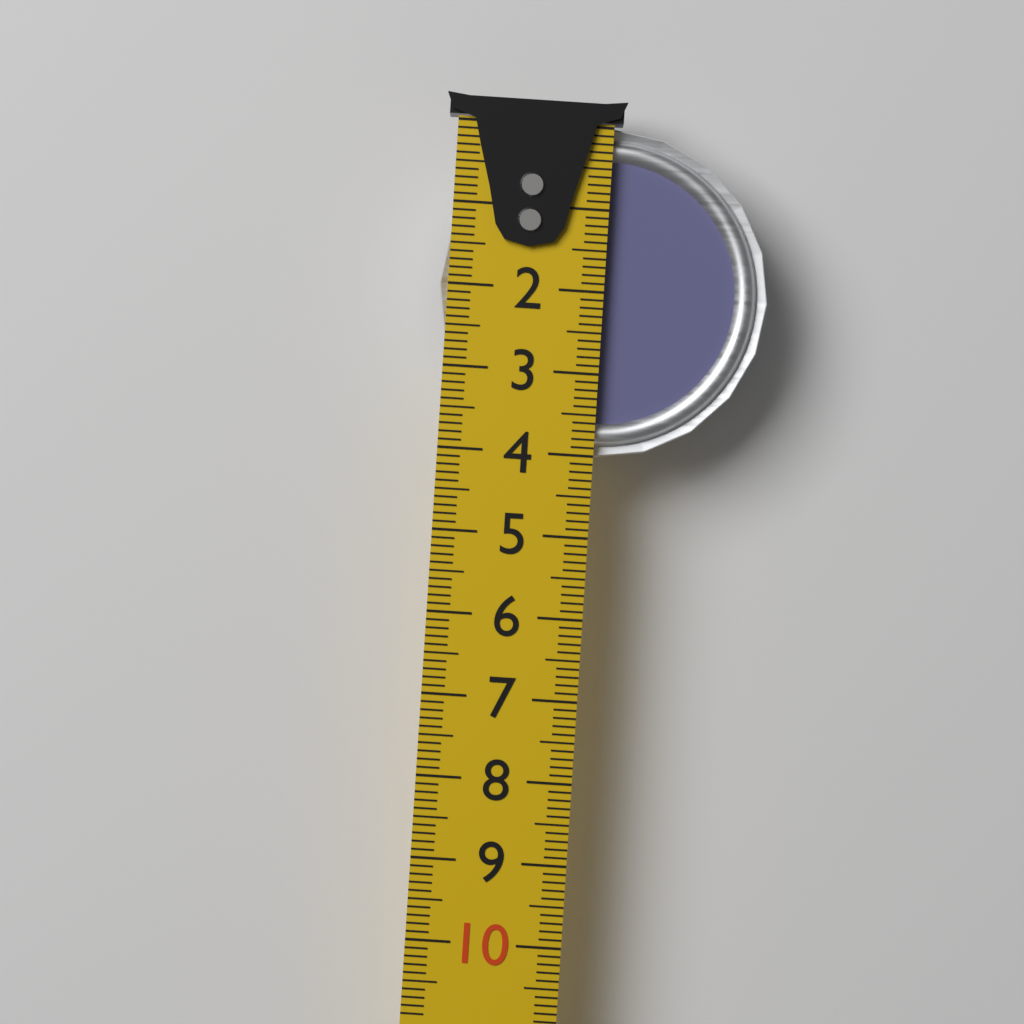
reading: 4.0 cm
